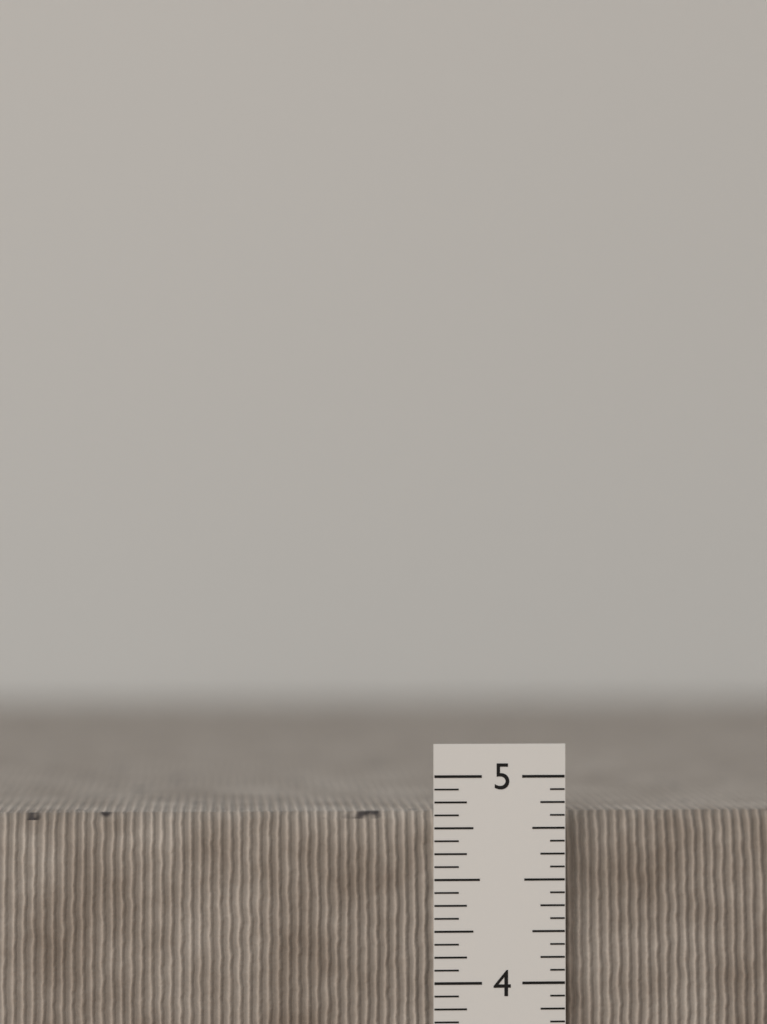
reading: 4.8125 in
